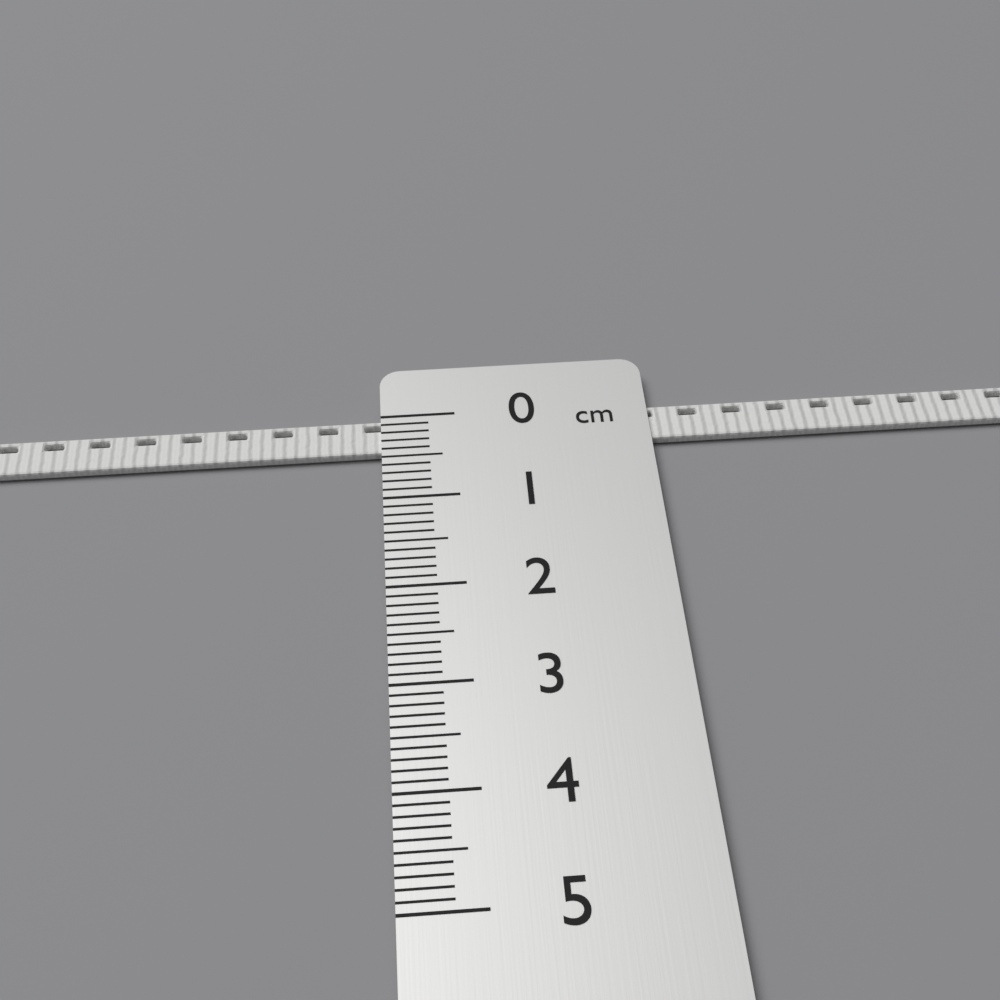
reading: 0.4 cm
